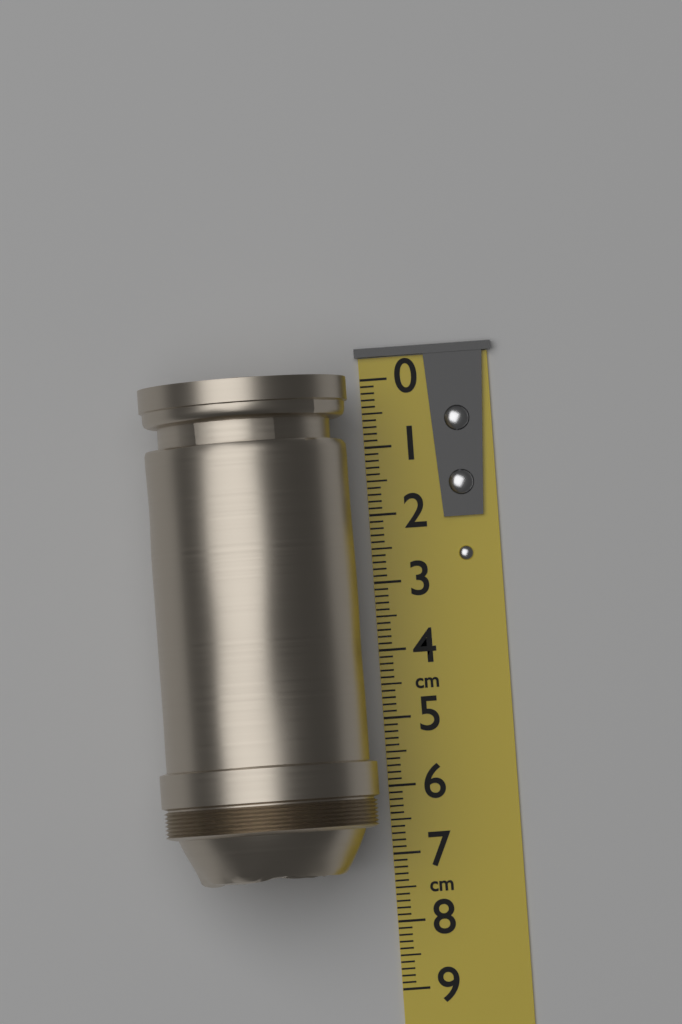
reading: 7.3 cm
